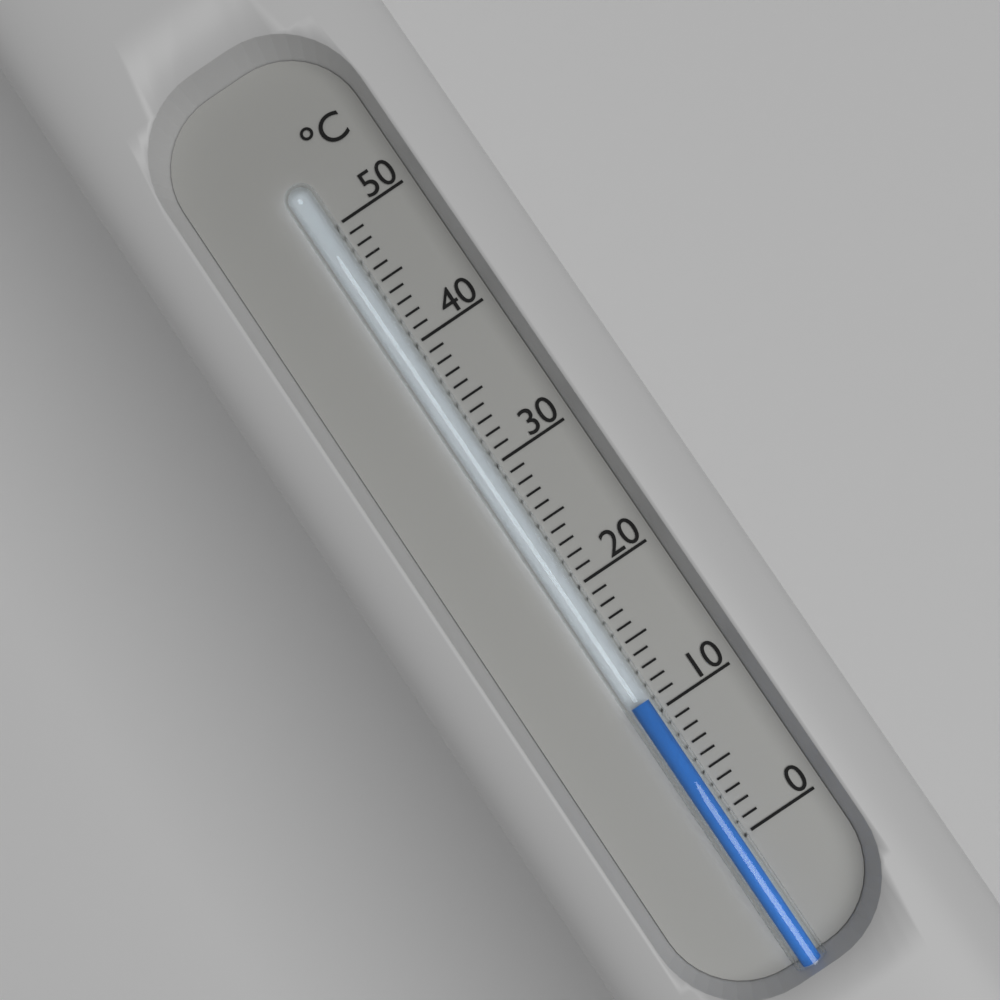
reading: 11 °C
